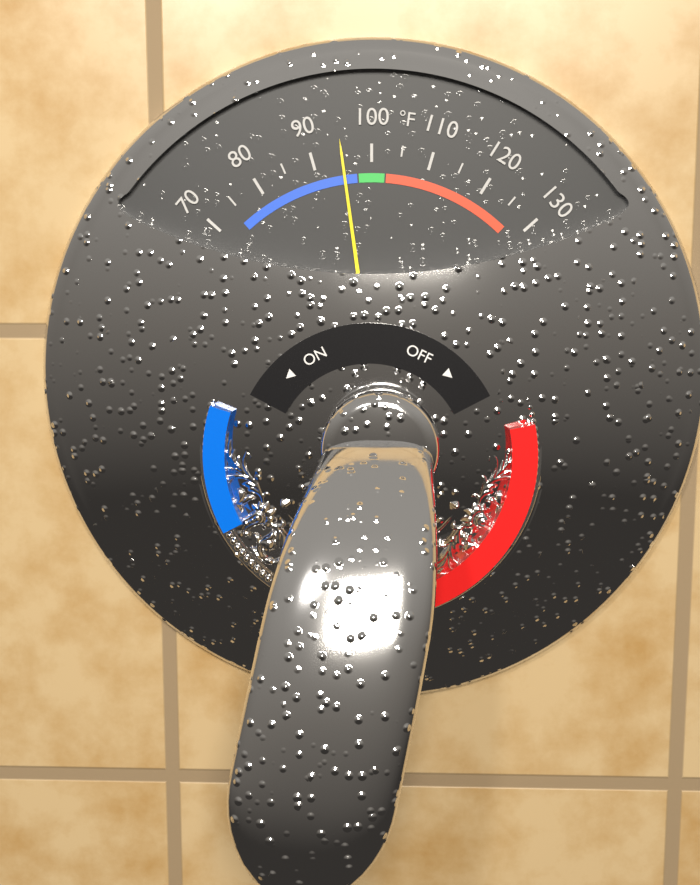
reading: 95 °F
